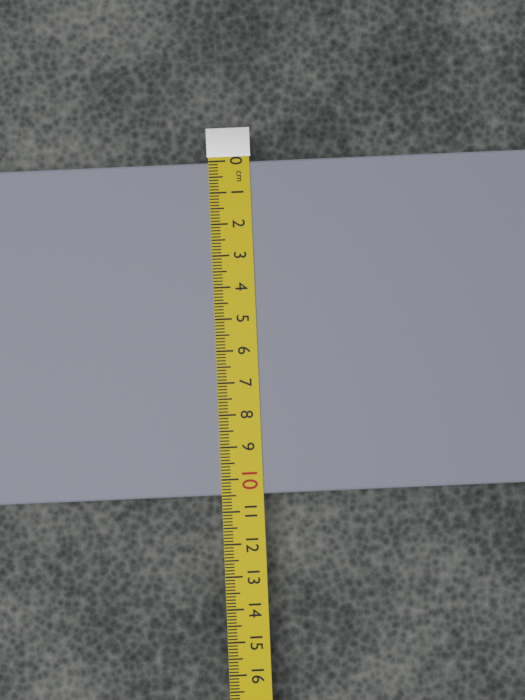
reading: 10.5 cm
